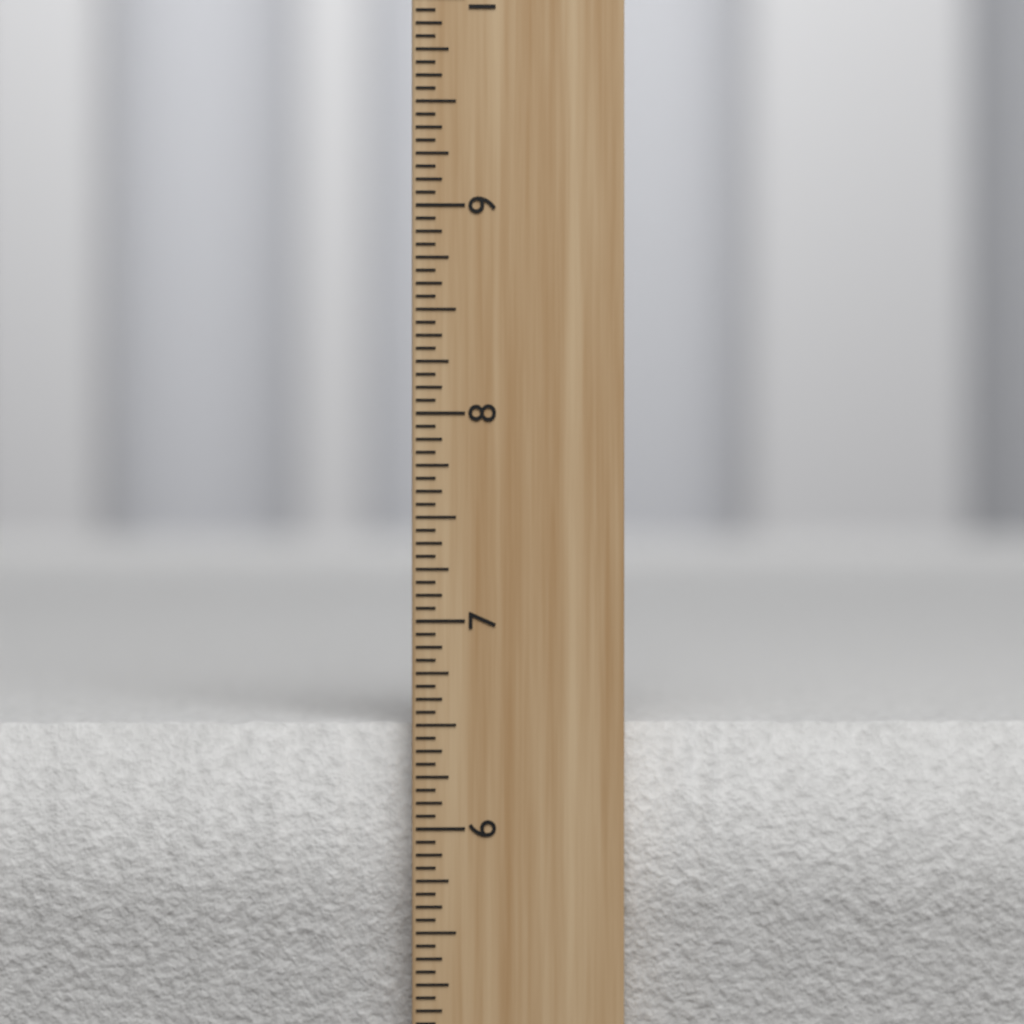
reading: 6.5000 inch
